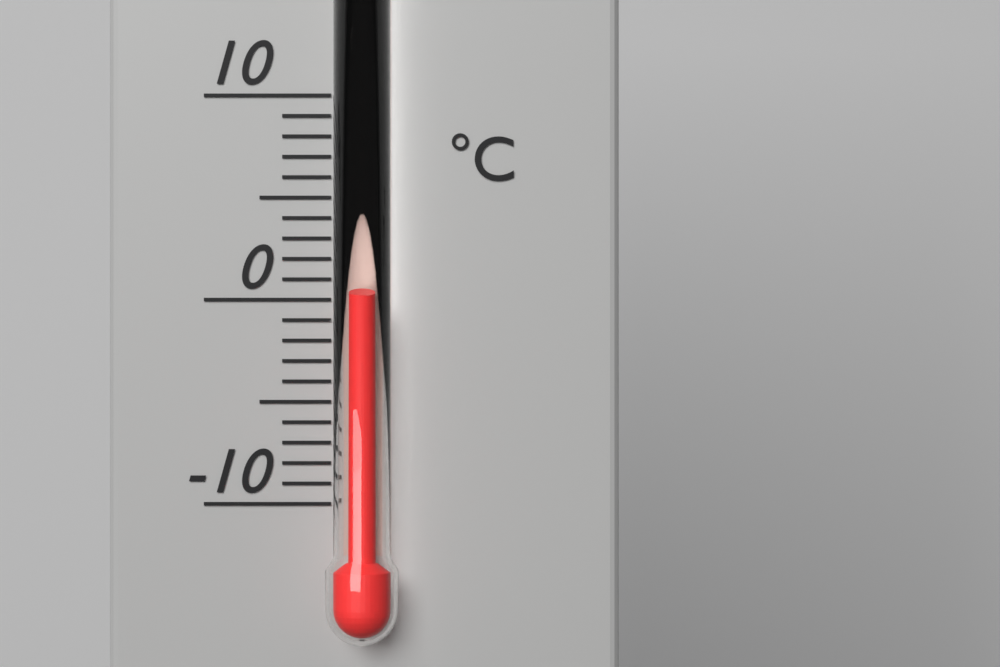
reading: 0 °C
